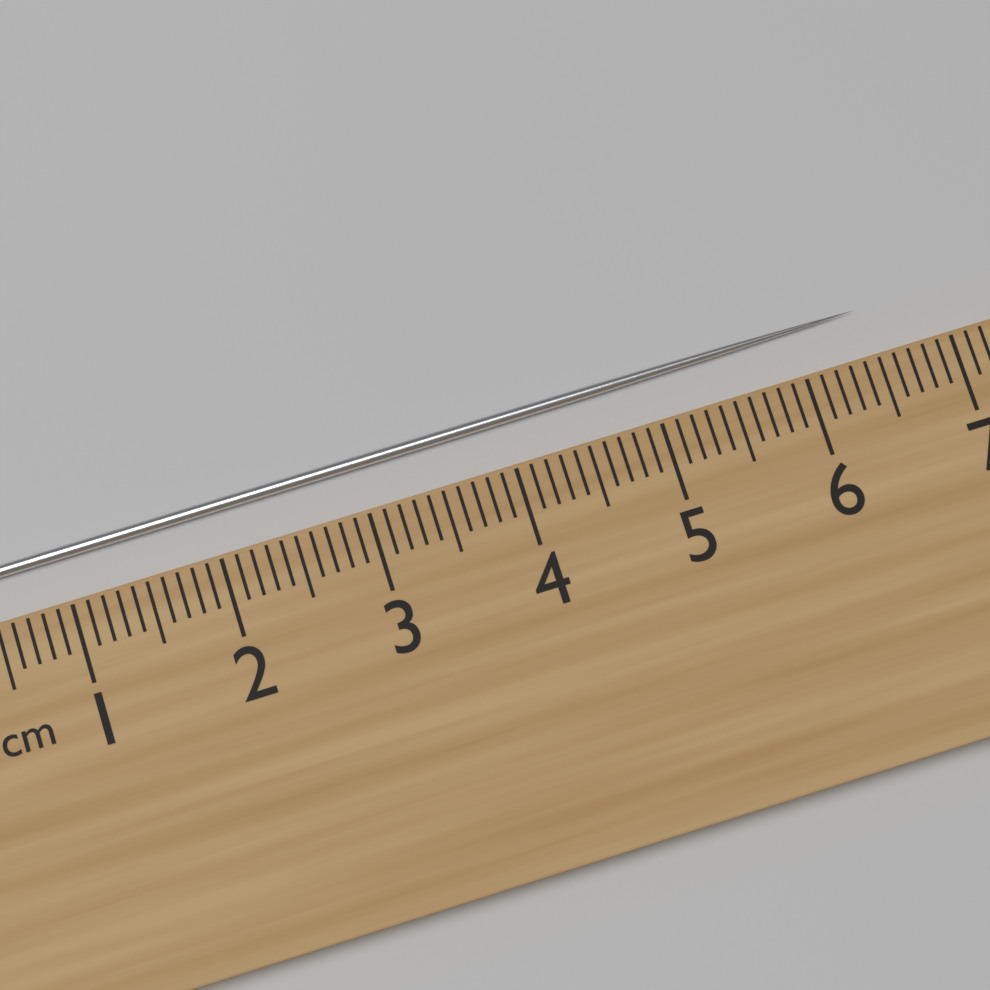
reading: 6.5 cm
